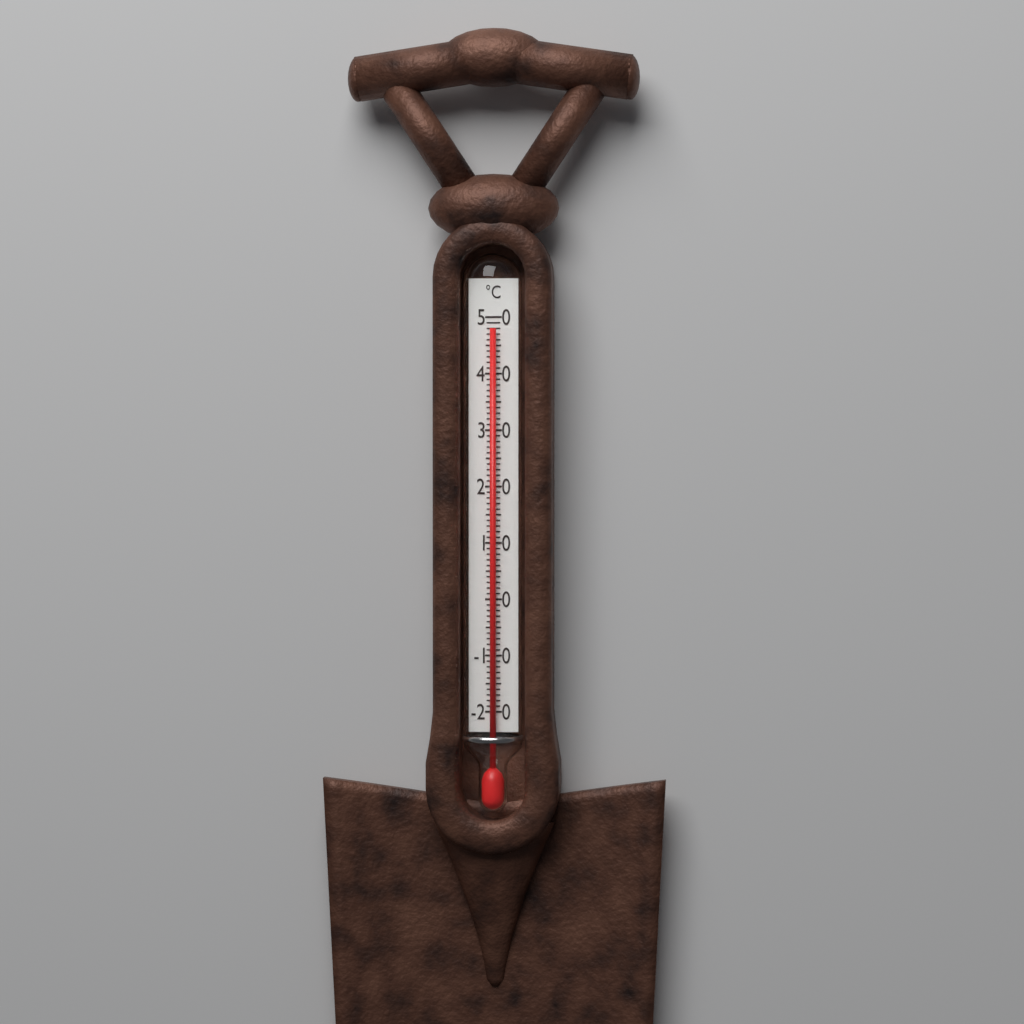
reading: 48 °C
